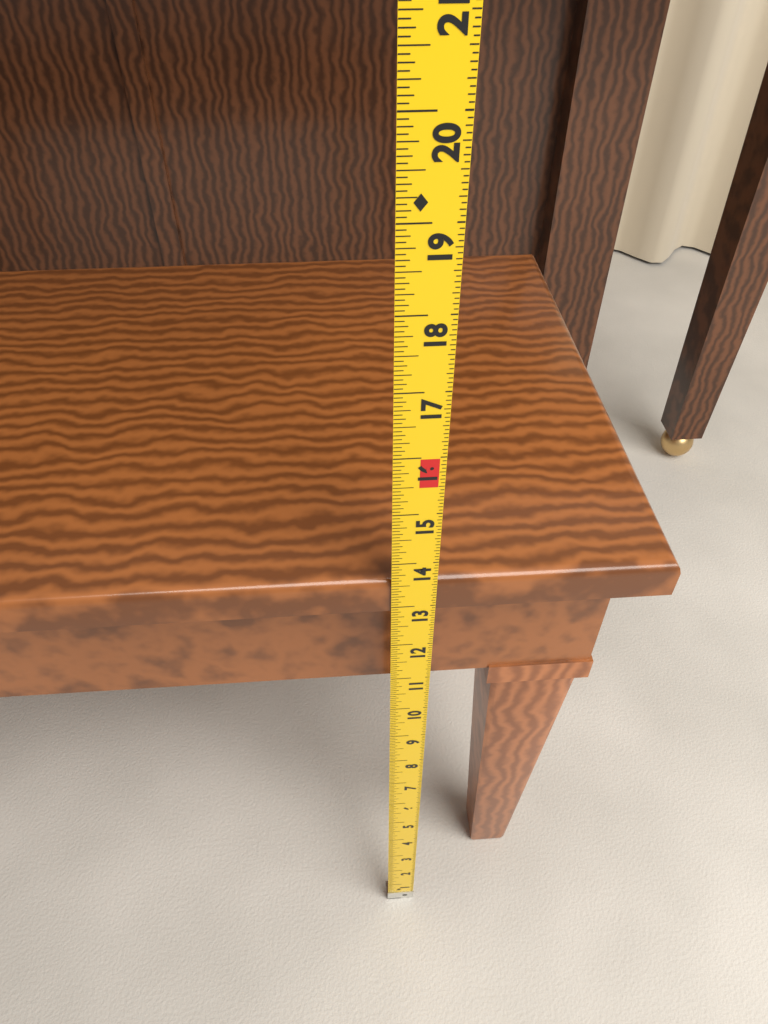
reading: 13.5625 in
